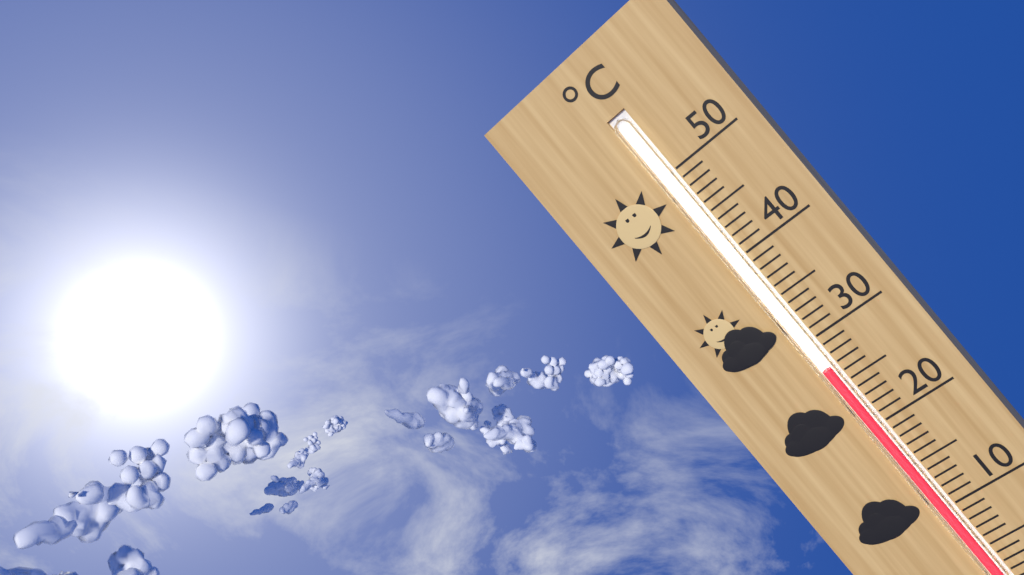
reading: 27 °C
